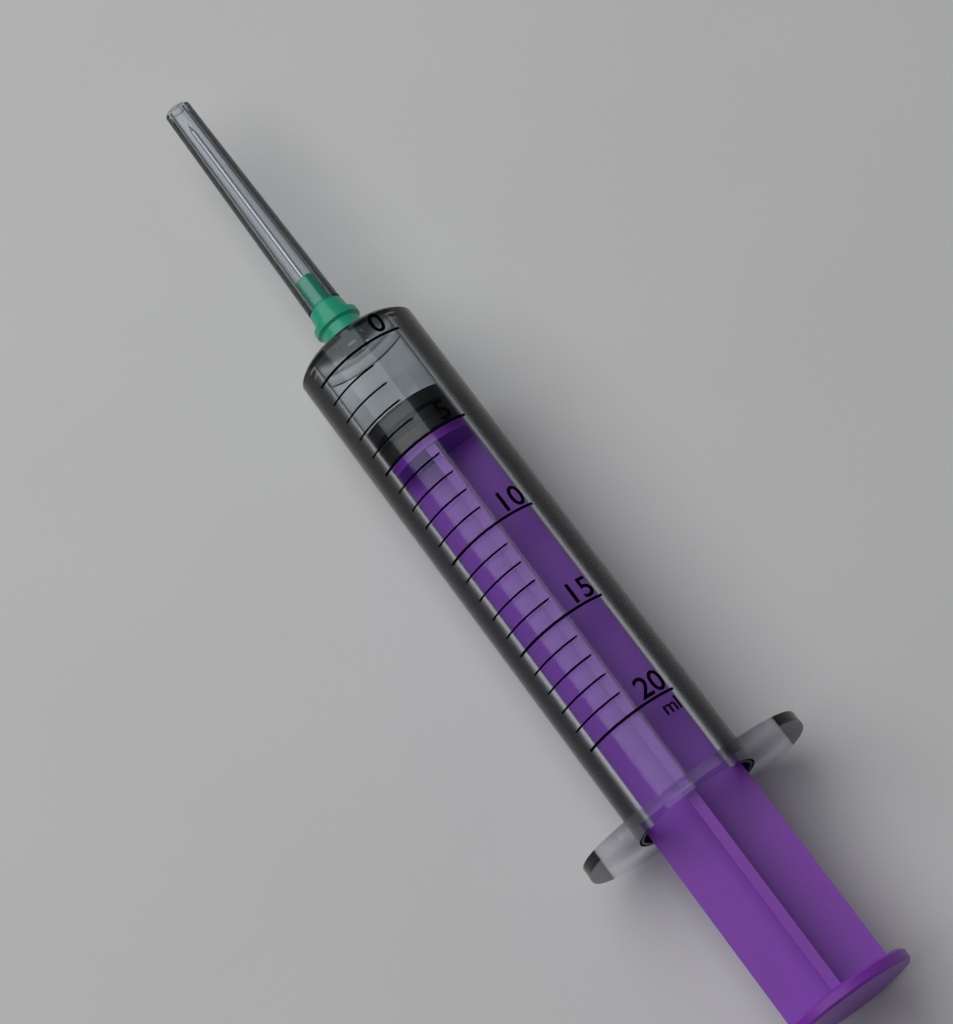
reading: 3 ml
